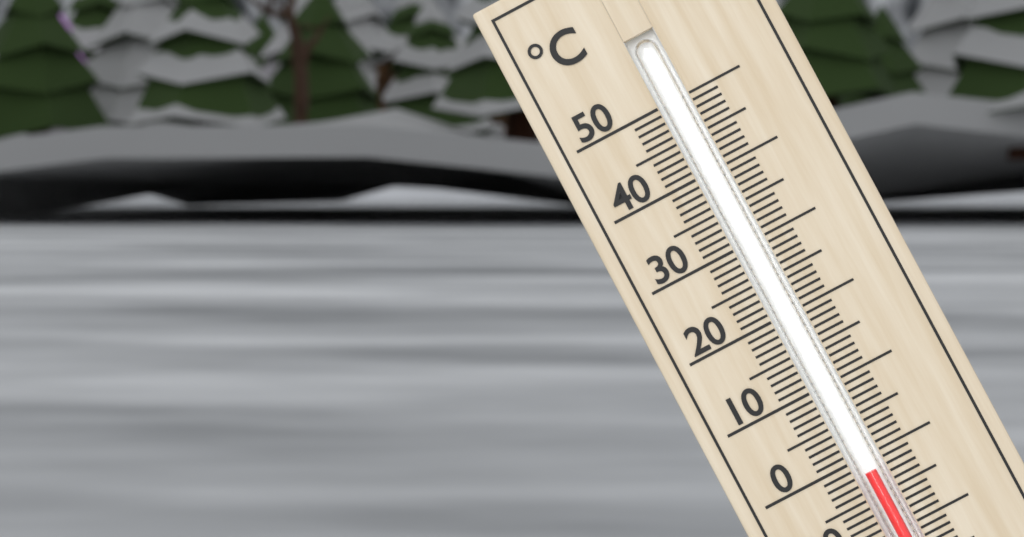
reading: -2 °C
